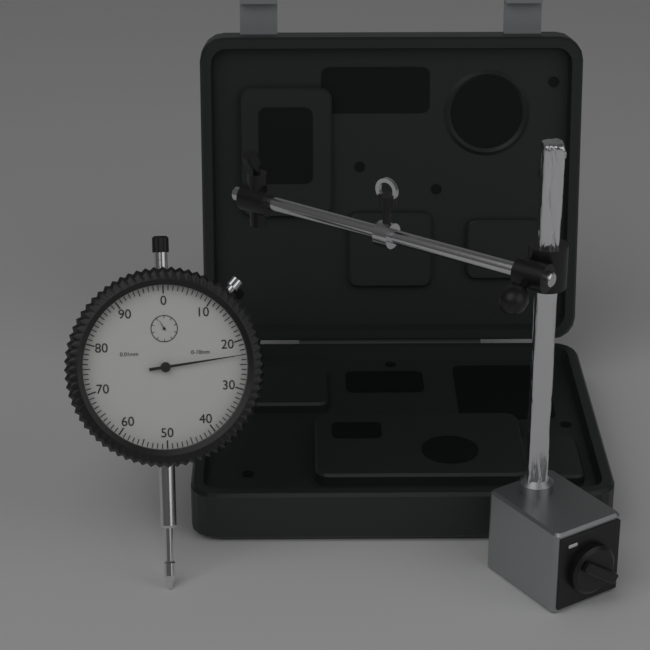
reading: 0.23 mm
